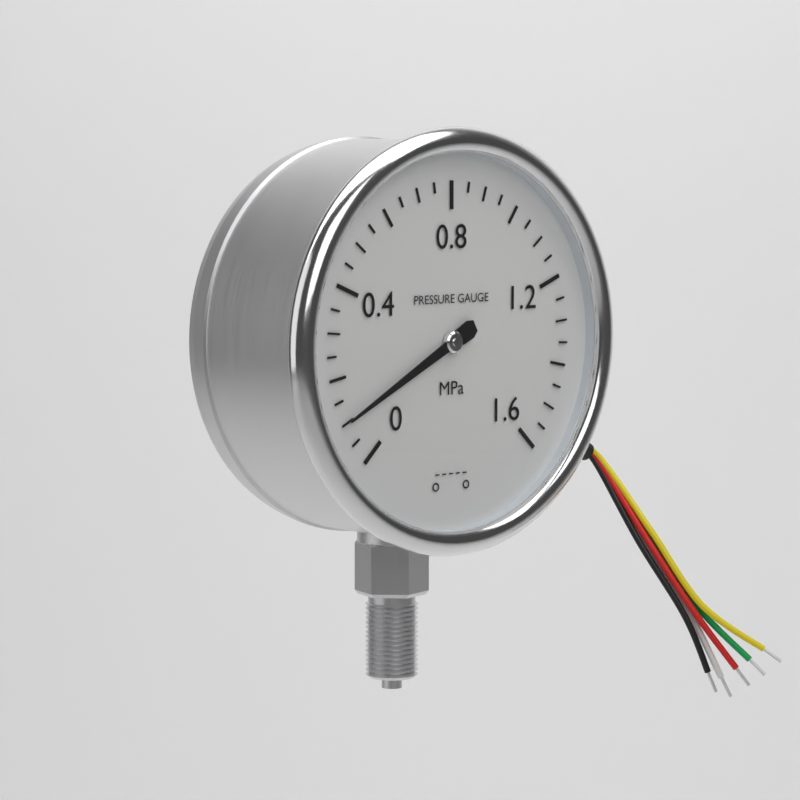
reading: 0.10 MPa
